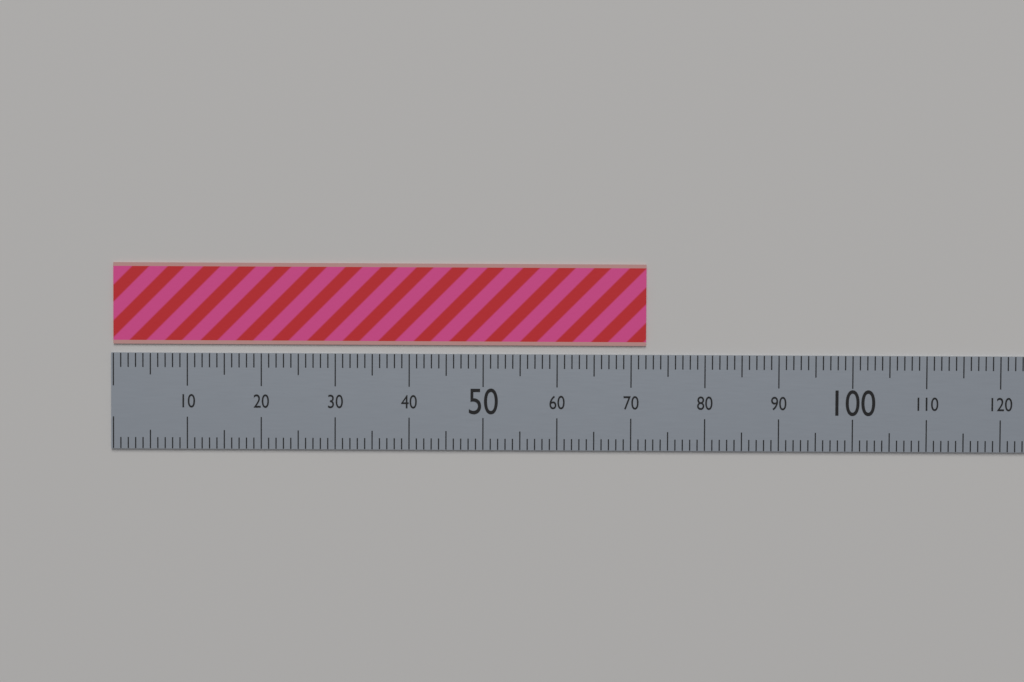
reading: 72 (no unit)
